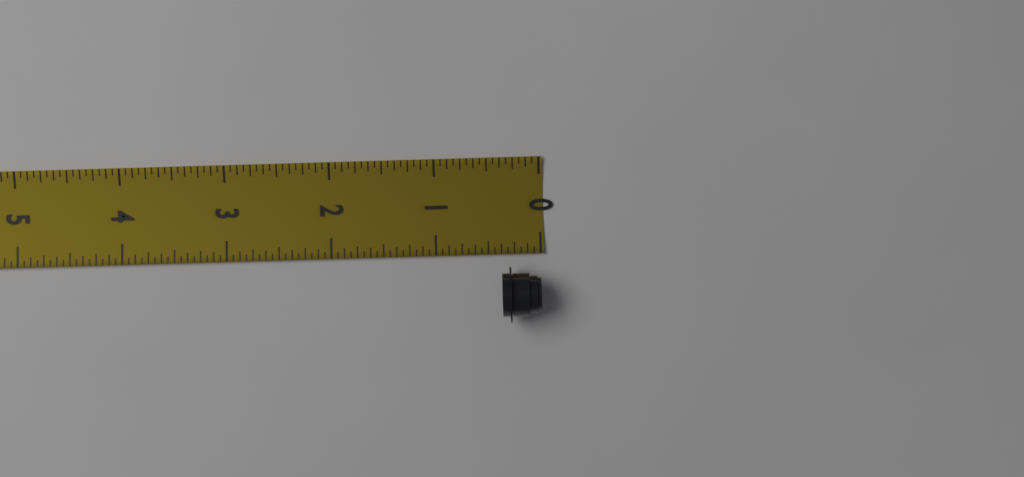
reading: 0.3750 in
